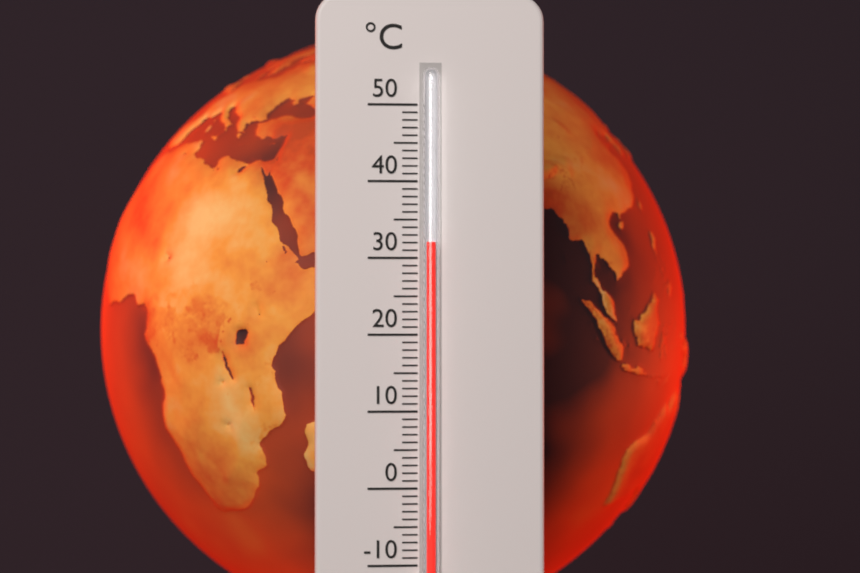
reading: 32 °C
